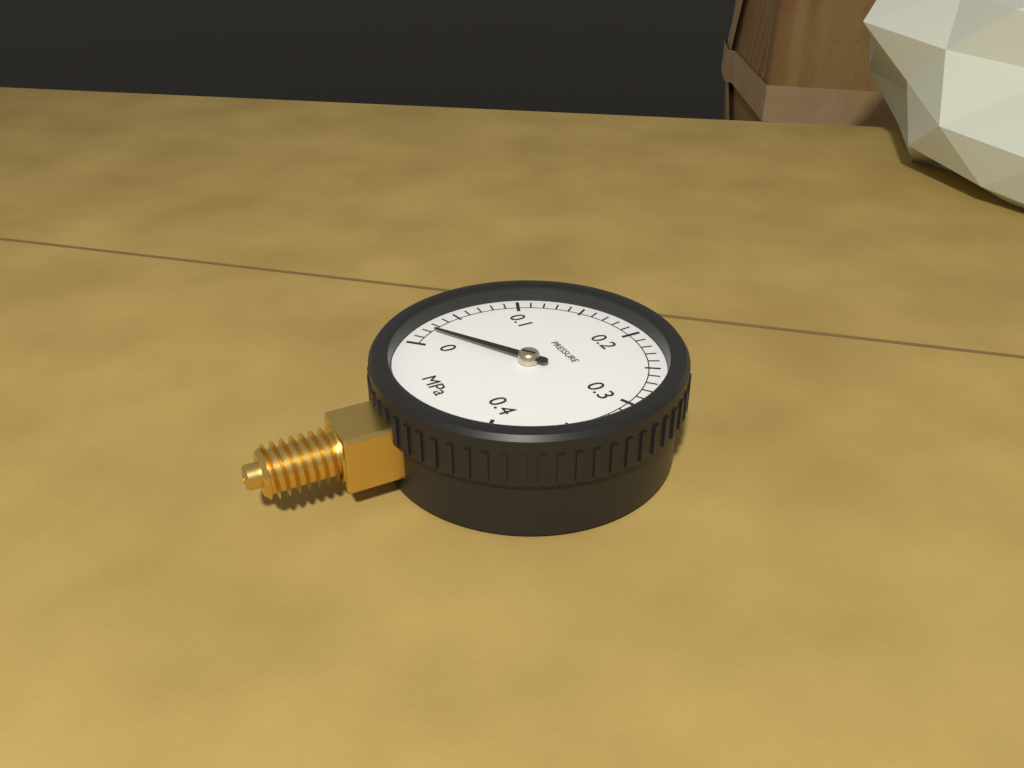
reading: 0.02 MPa
